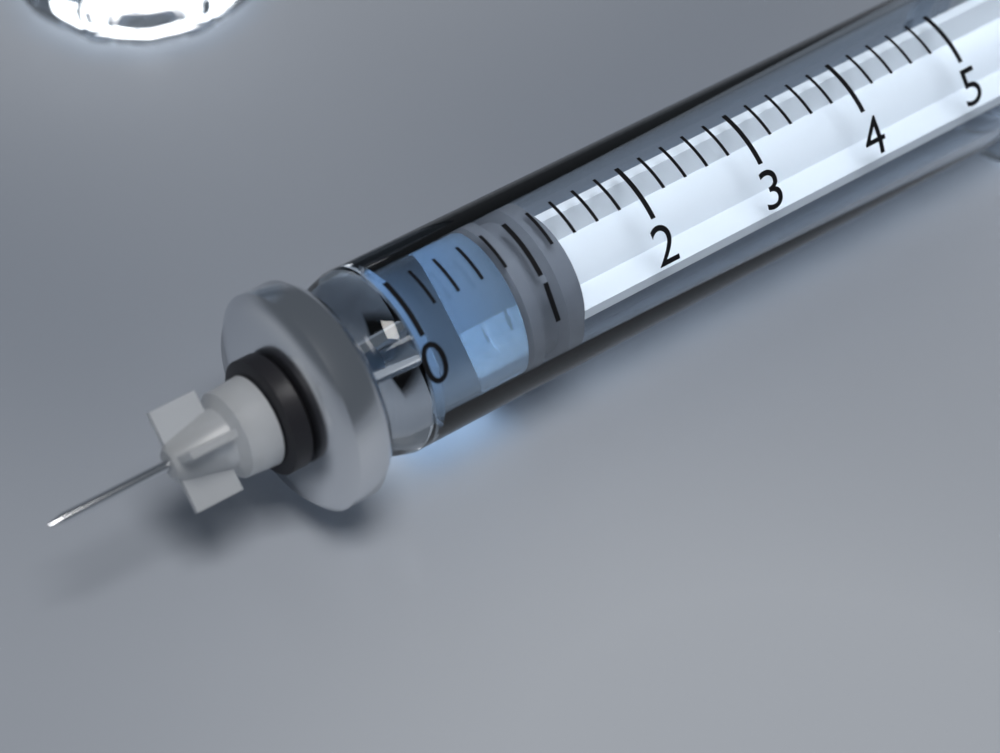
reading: 0.8 (no unit)
